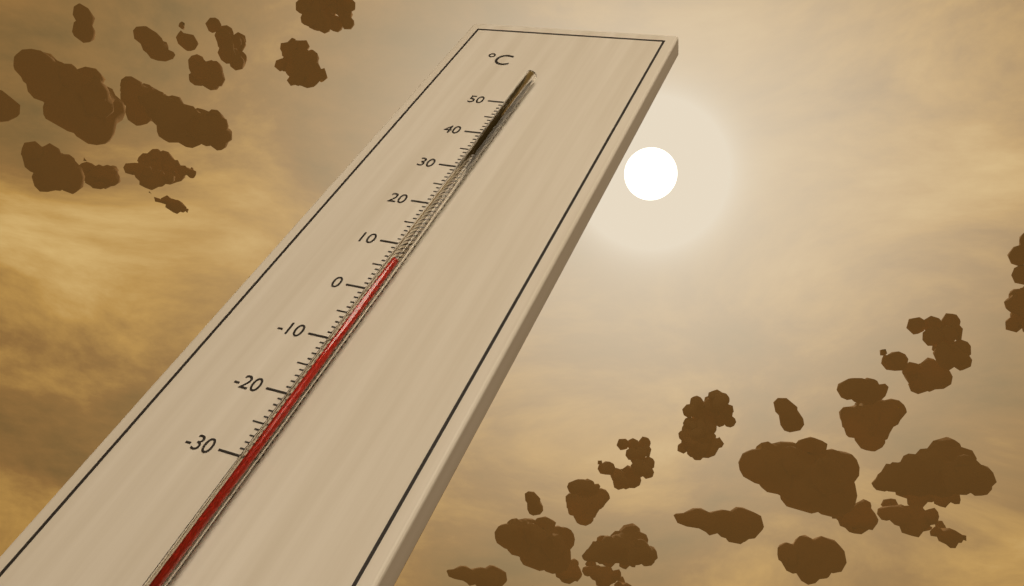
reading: 5 °C
